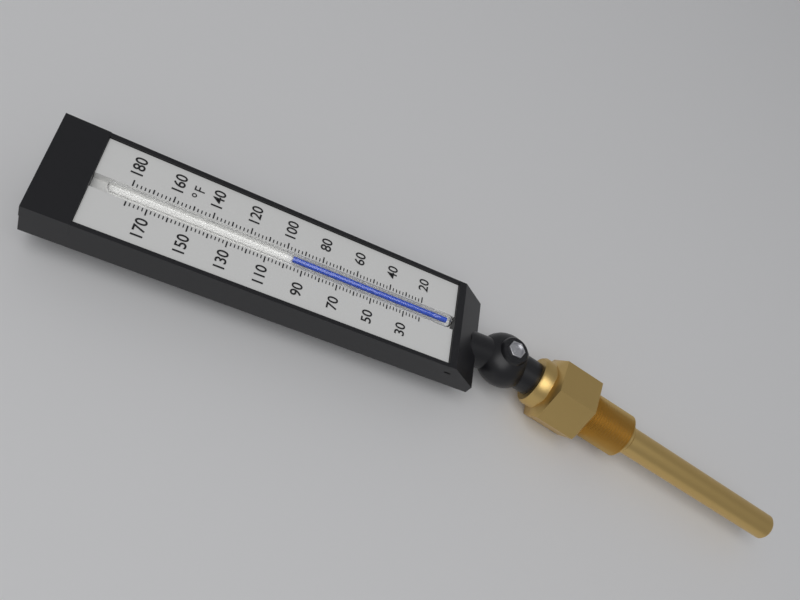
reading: 96 °F
